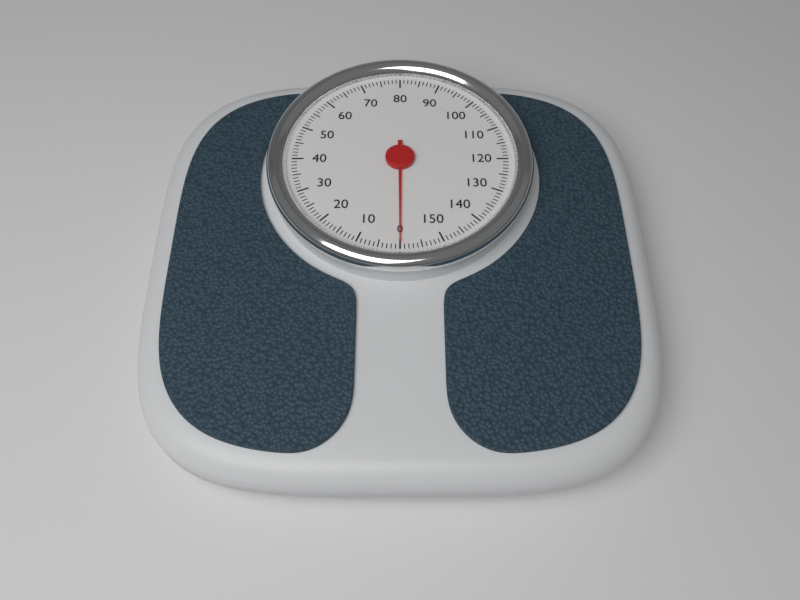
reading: 0 (no unit)
